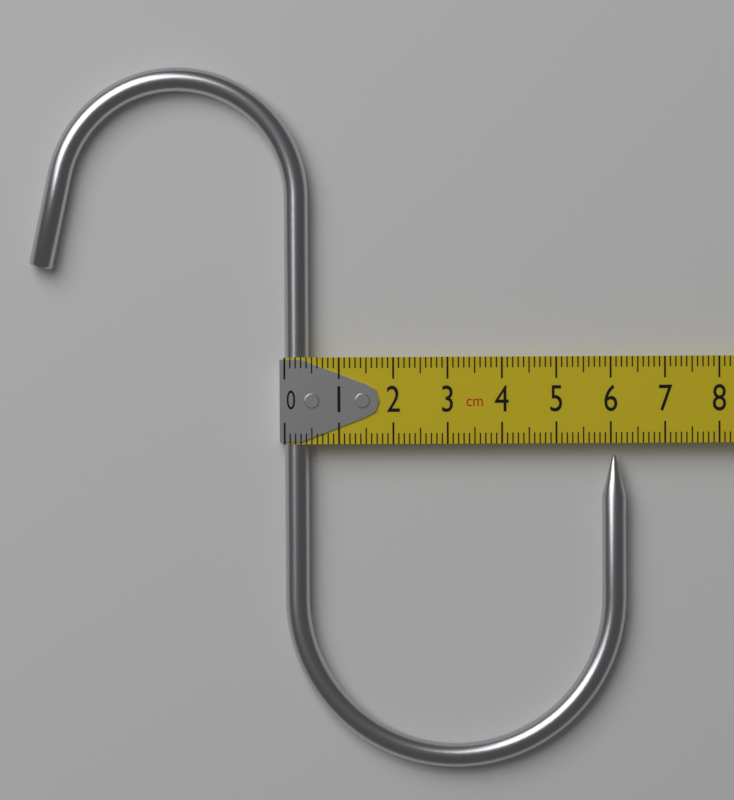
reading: 6.3 cm
